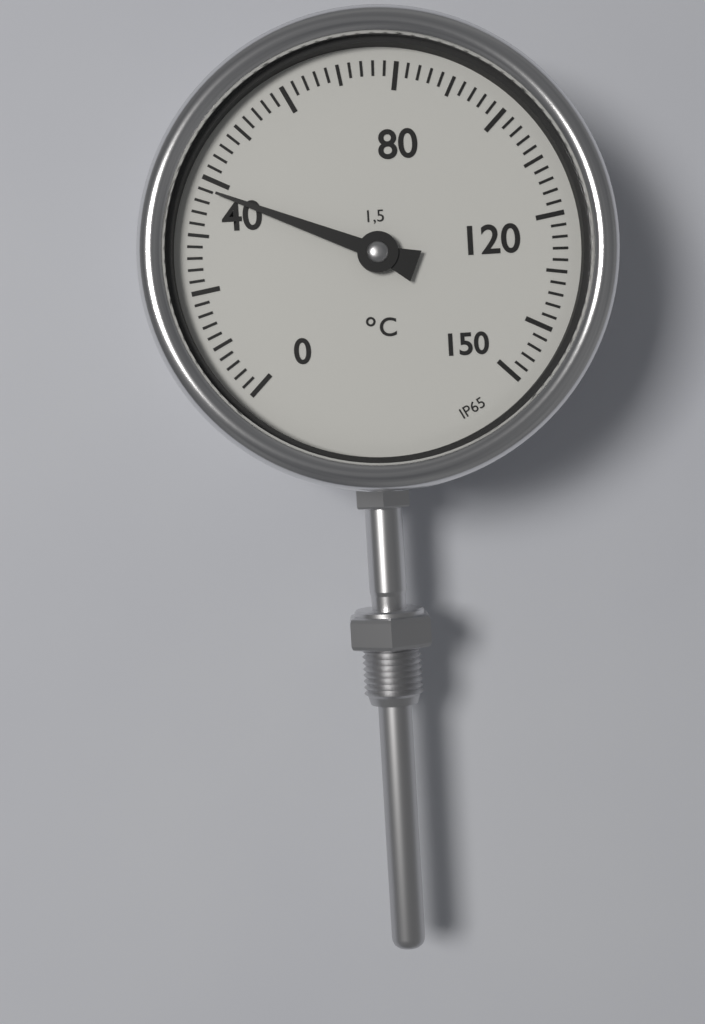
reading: 38 °C
